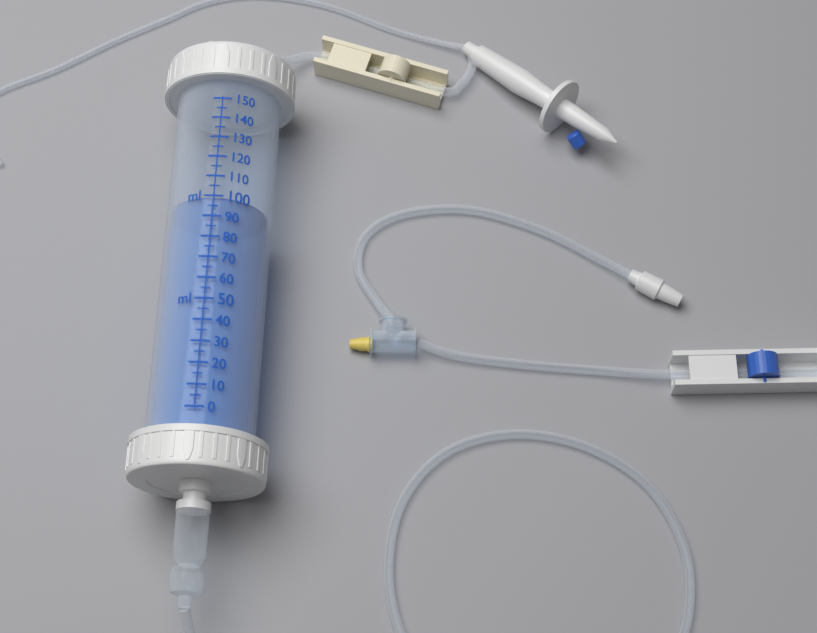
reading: 100 ml
